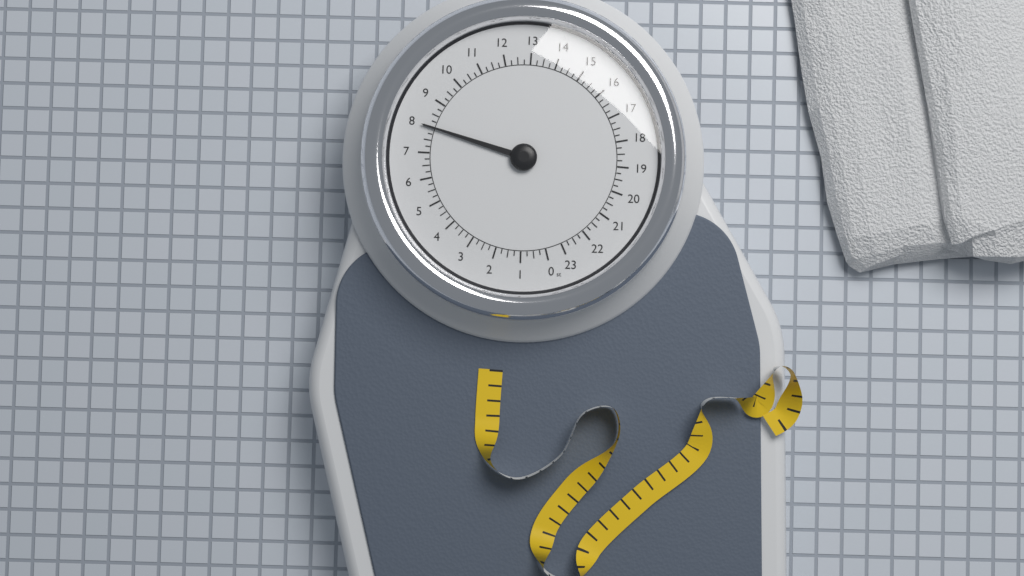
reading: 8.00 st
